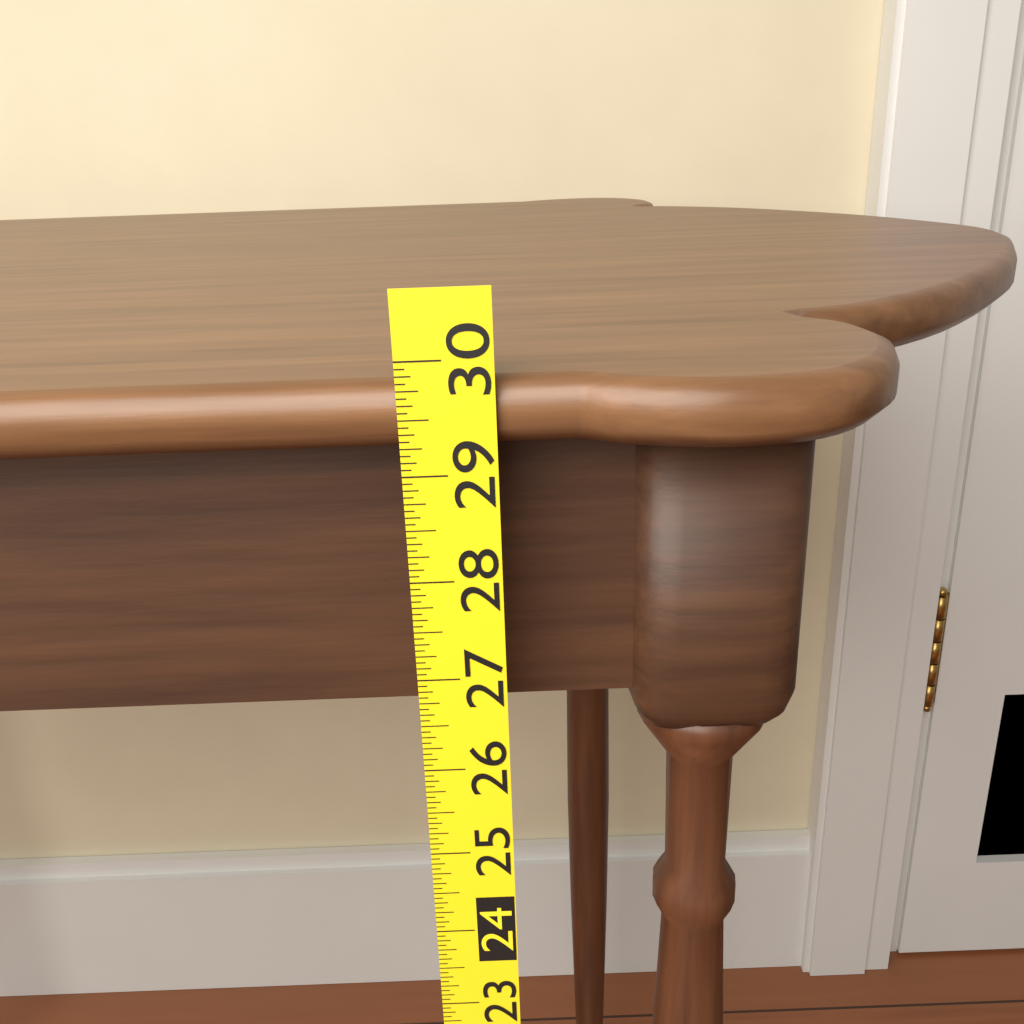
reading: 29.8125 (no unit)
